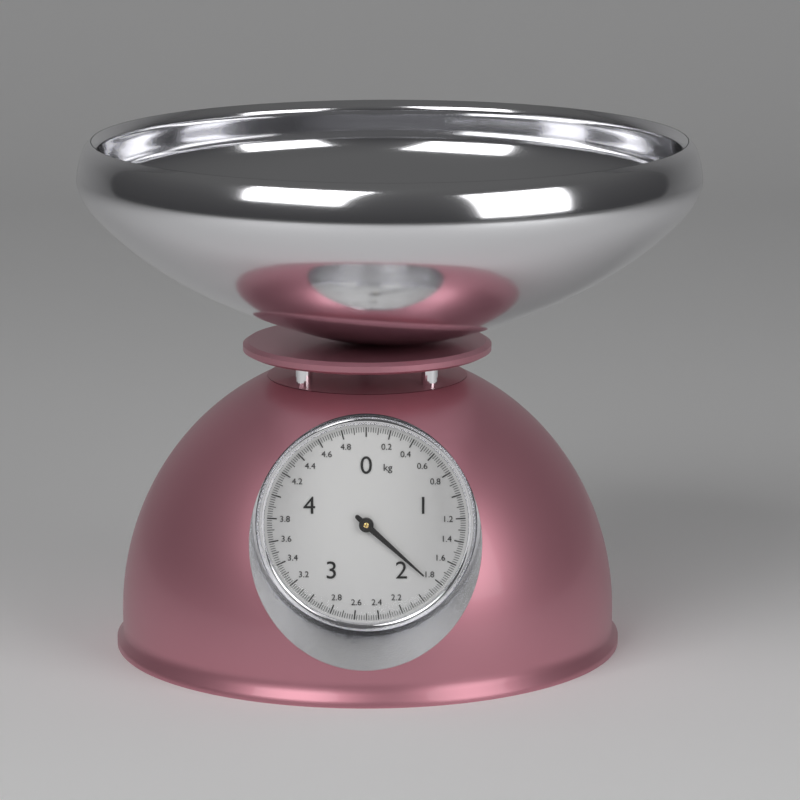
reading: 1.84 kg
